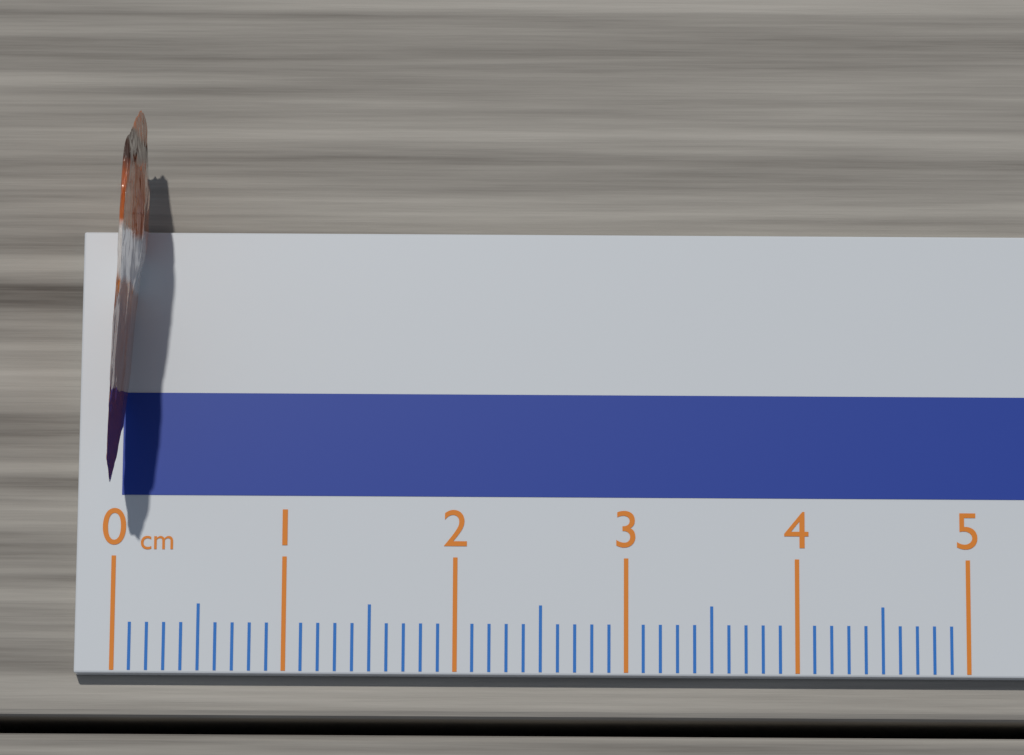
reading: 0.2 cm
